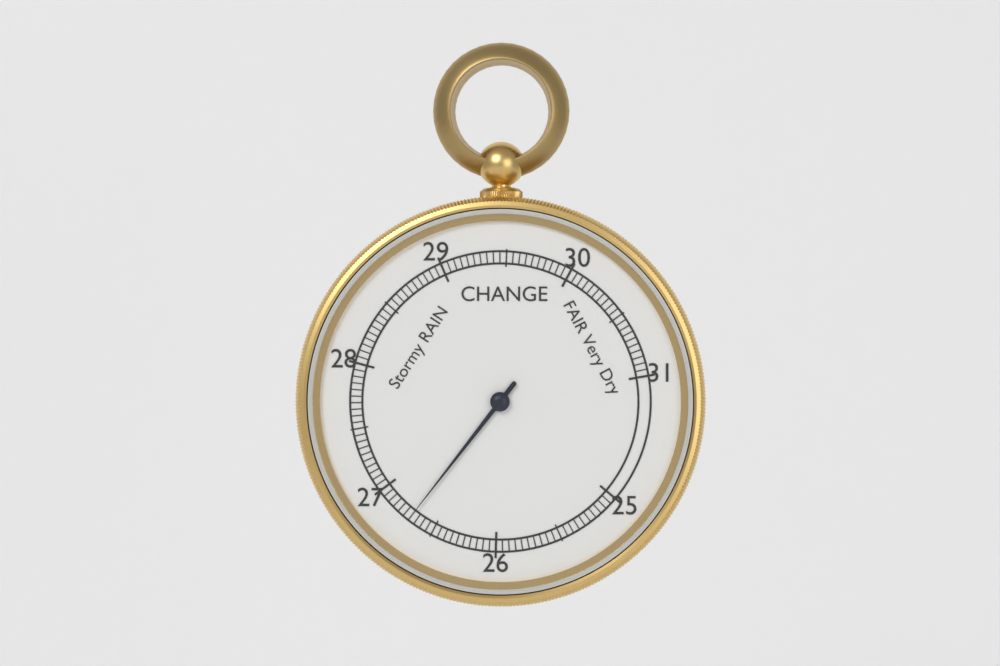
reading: 26.70 inHg
